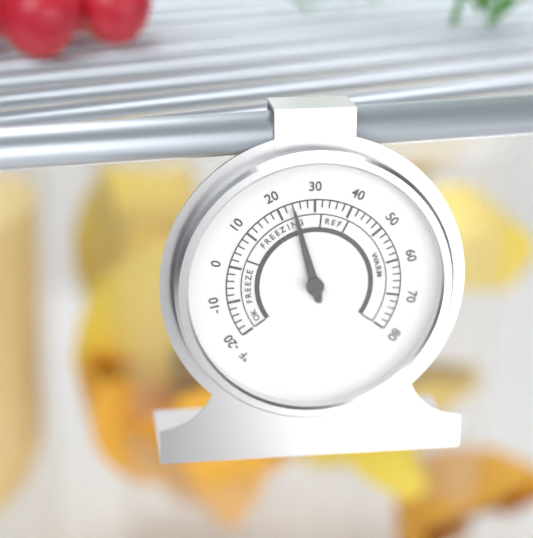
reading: 24 °F
